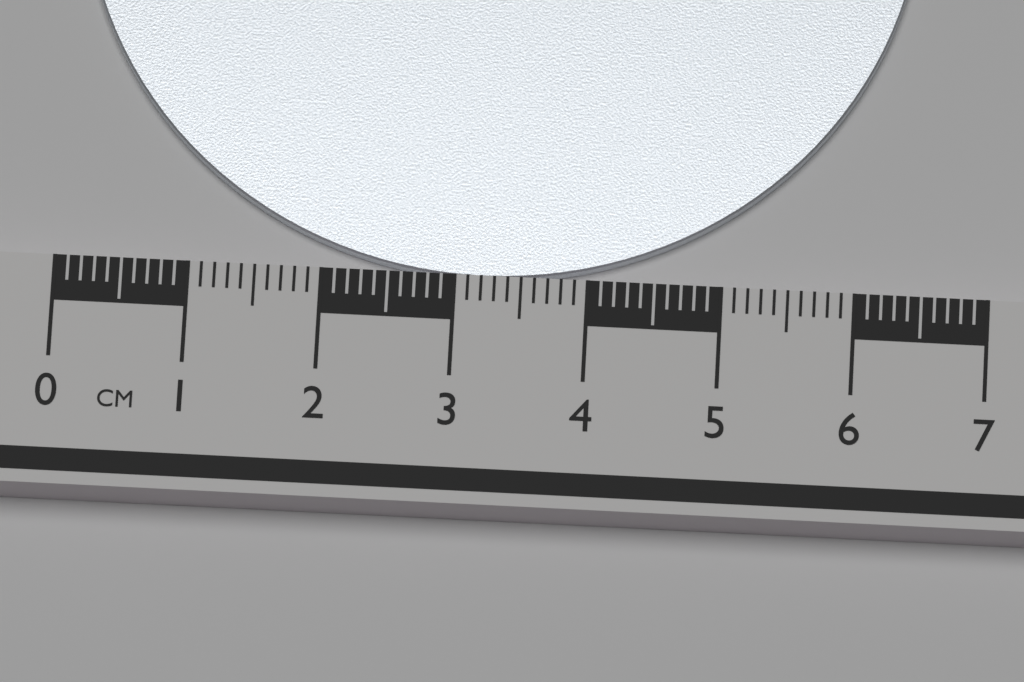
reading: 6.4 cm
